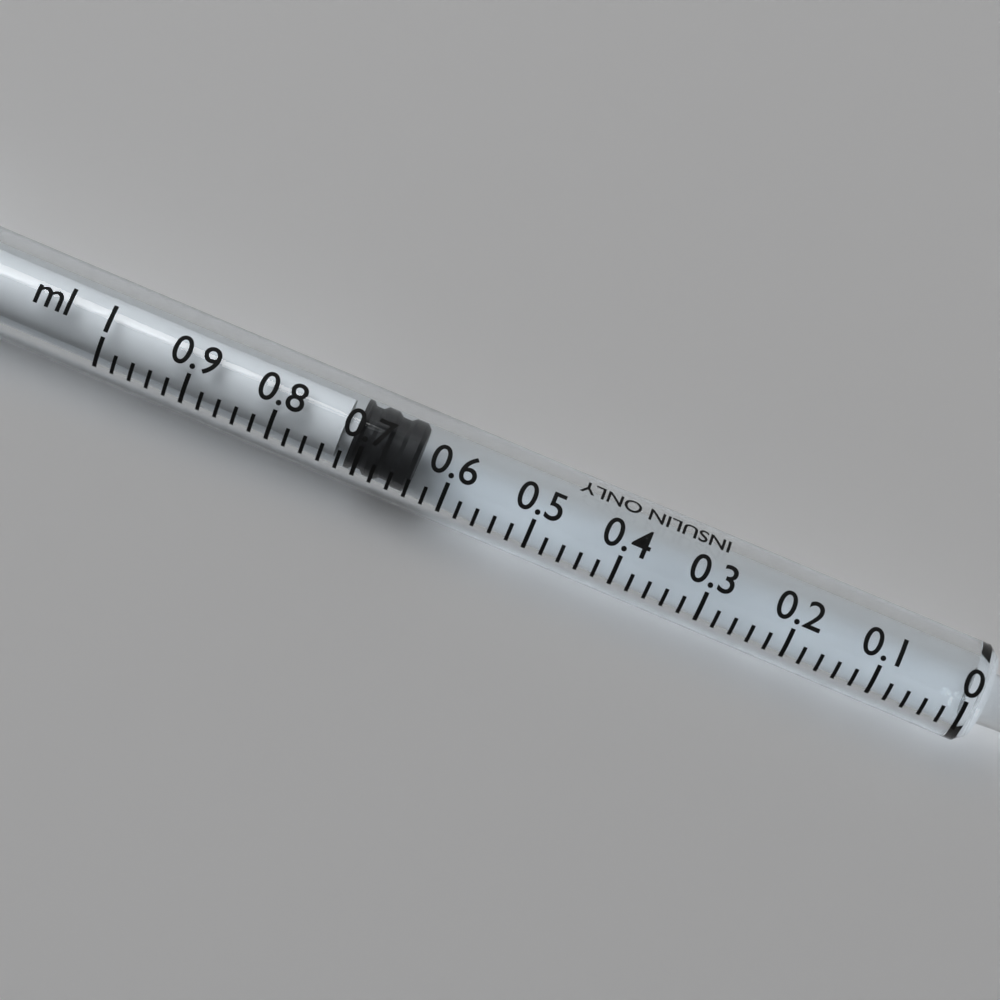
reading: 0.64 ml
